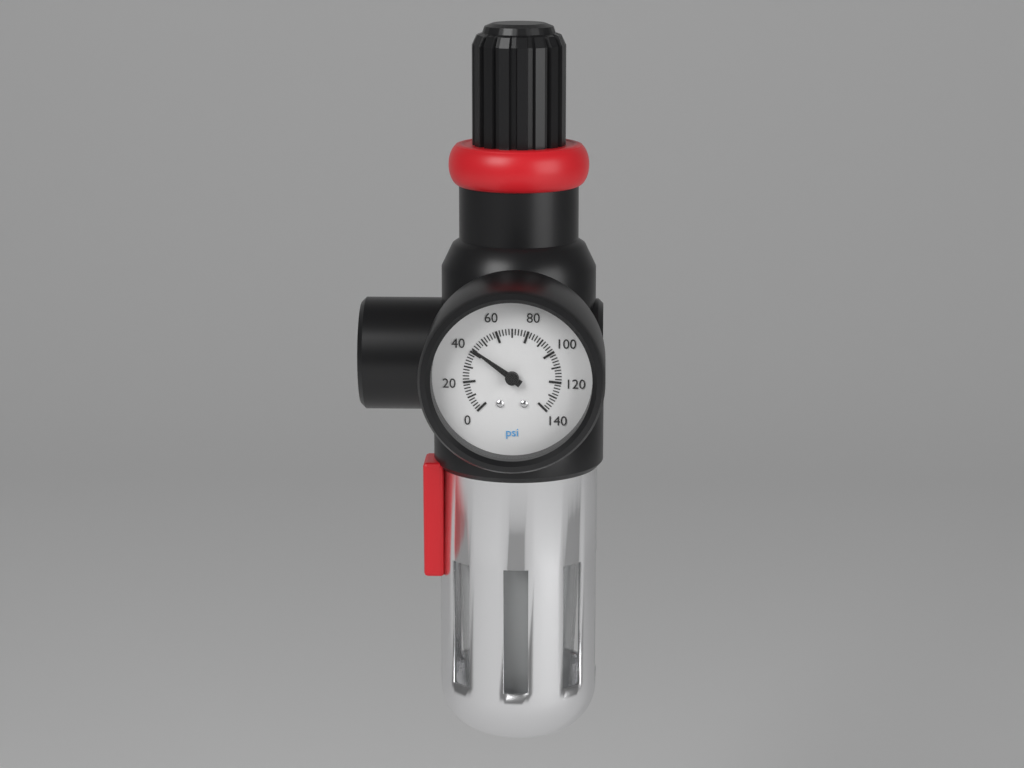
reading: 42 psi
